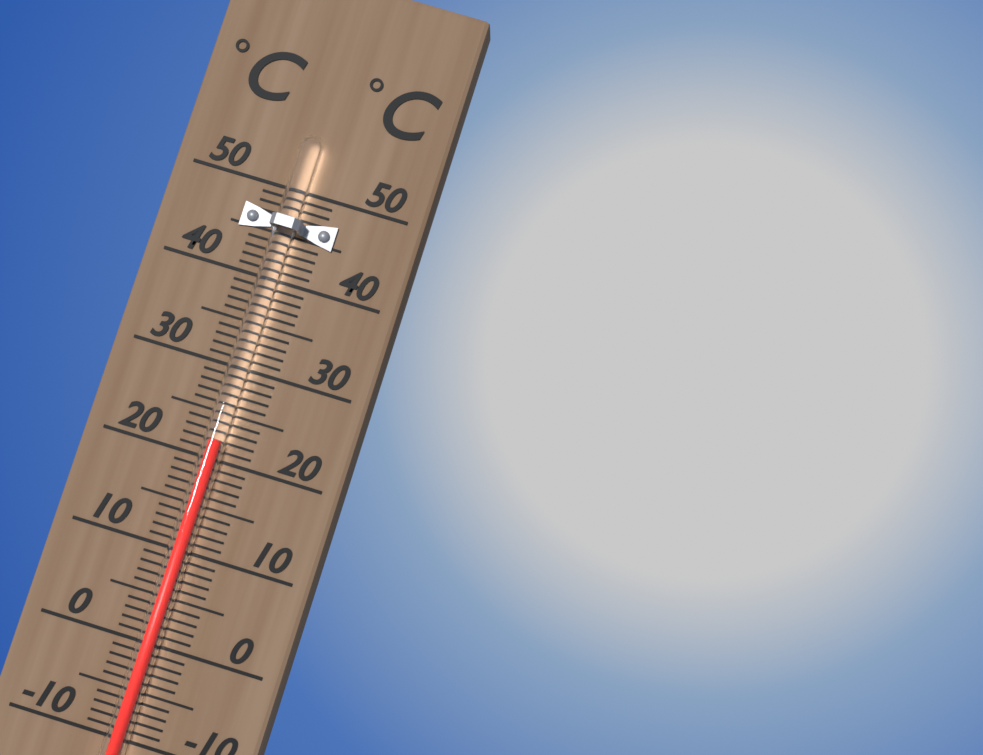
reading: 22 °C
